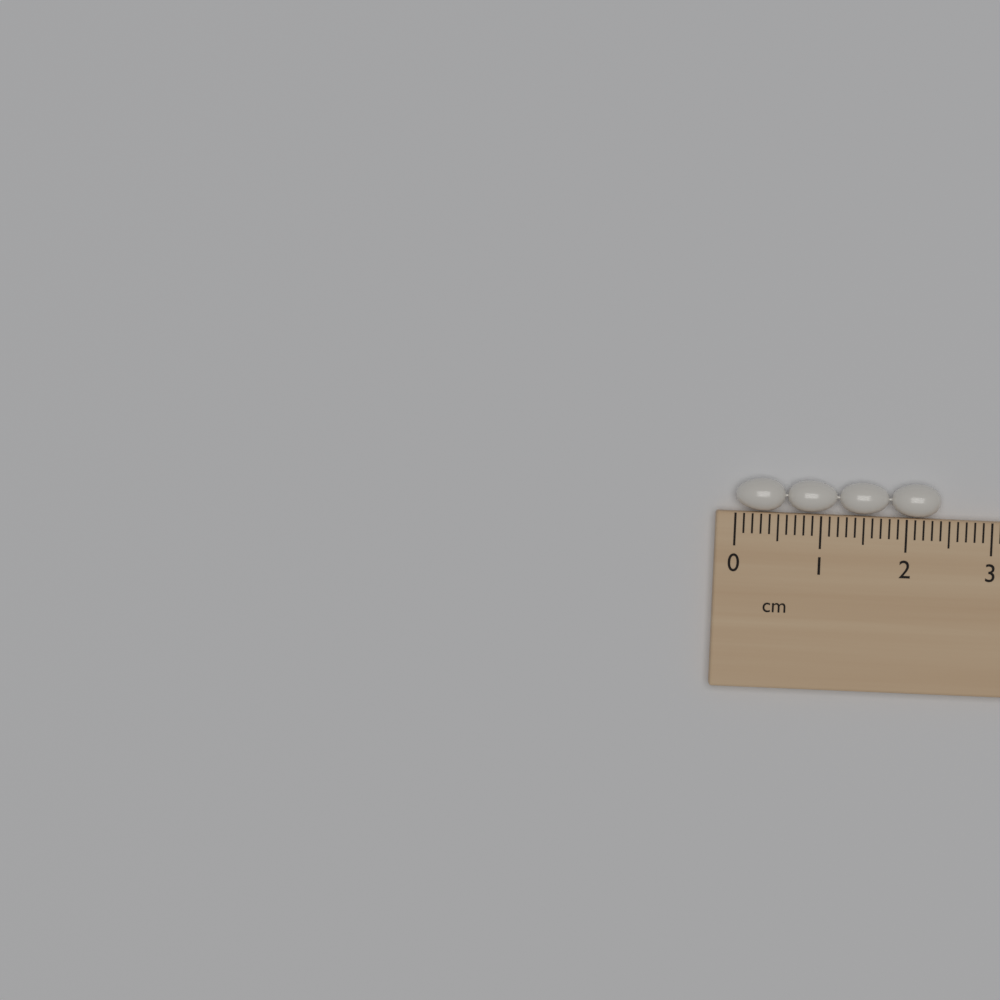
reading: 2.4 cm
